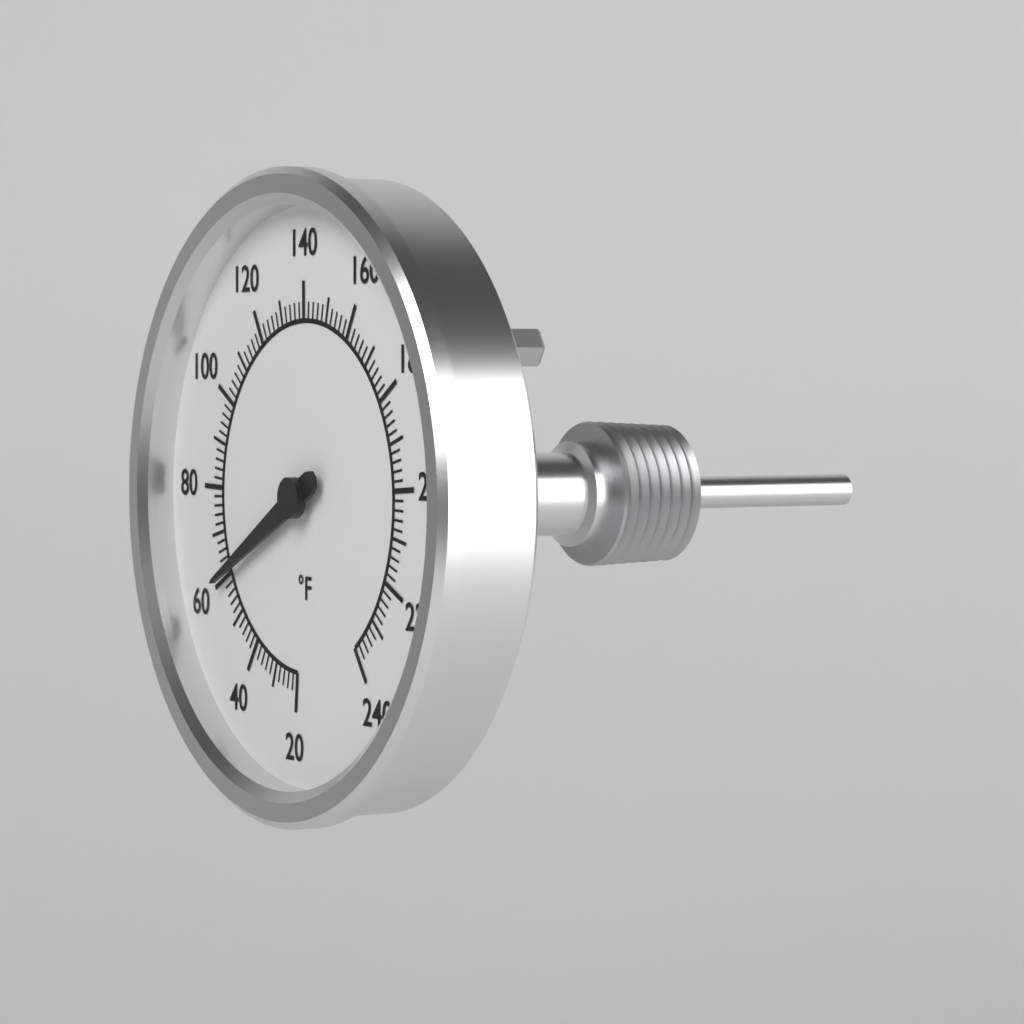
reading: 60 °F
